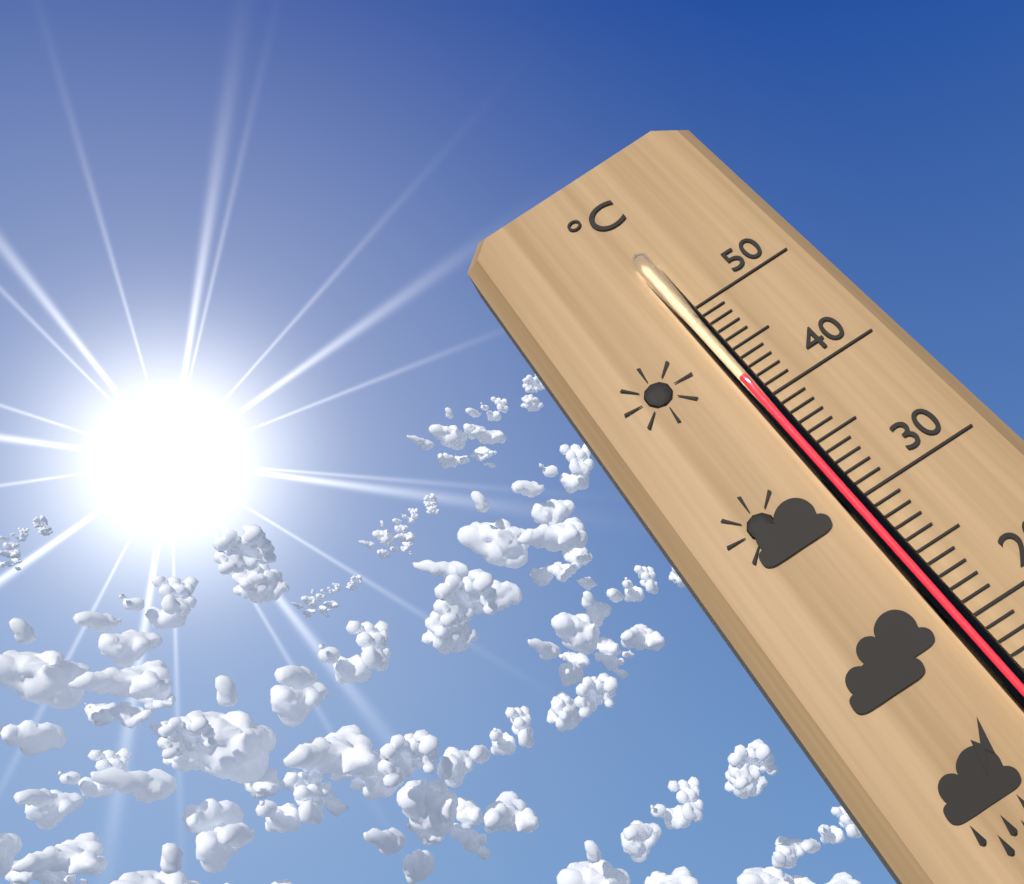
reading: 42 °C
